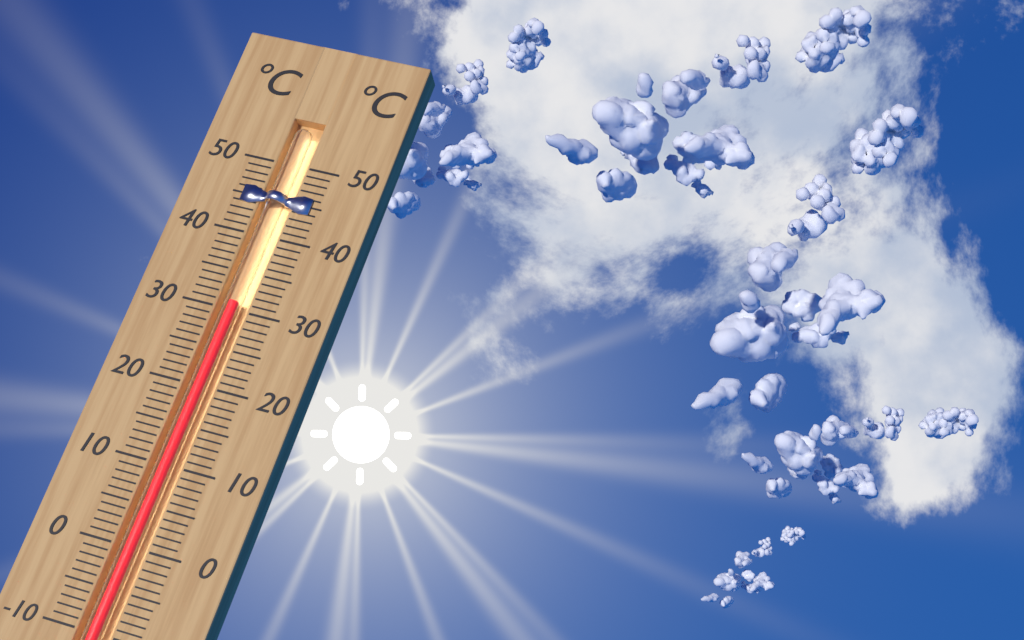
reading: 31 °C
